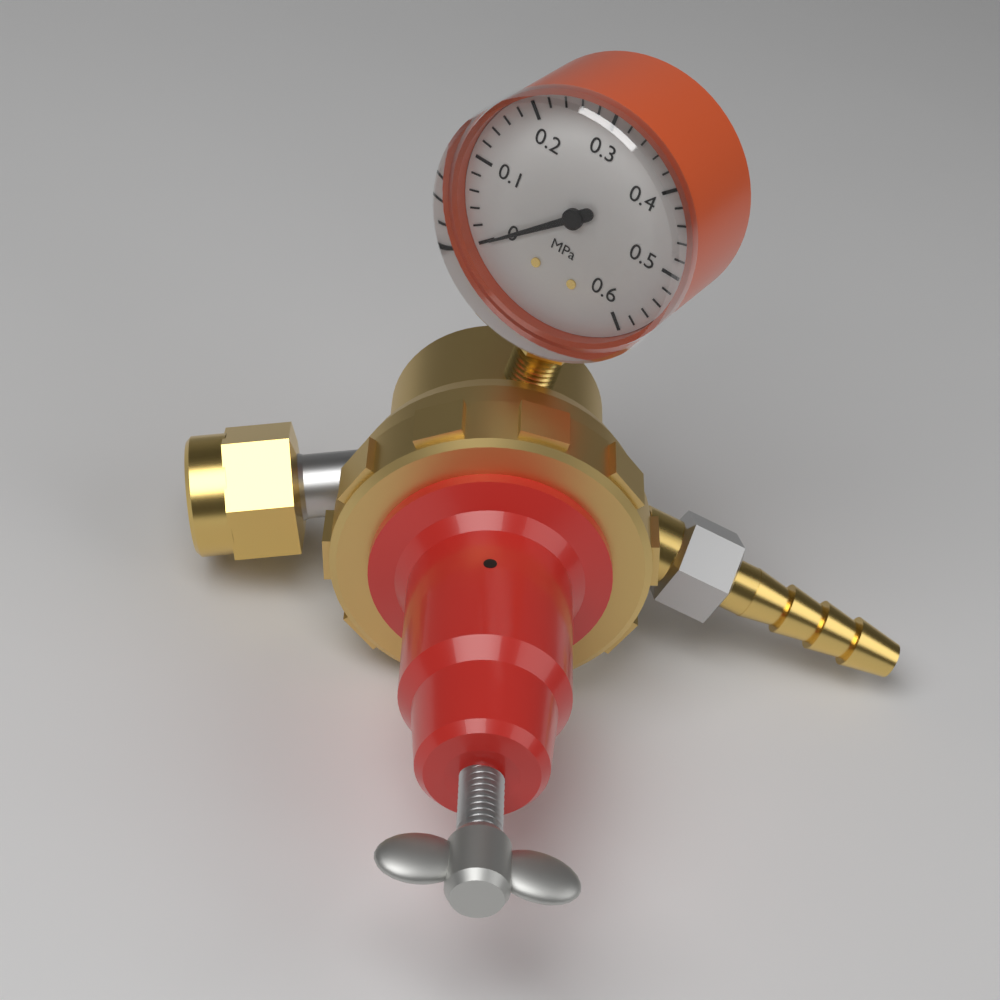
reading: 0.00 MPa
